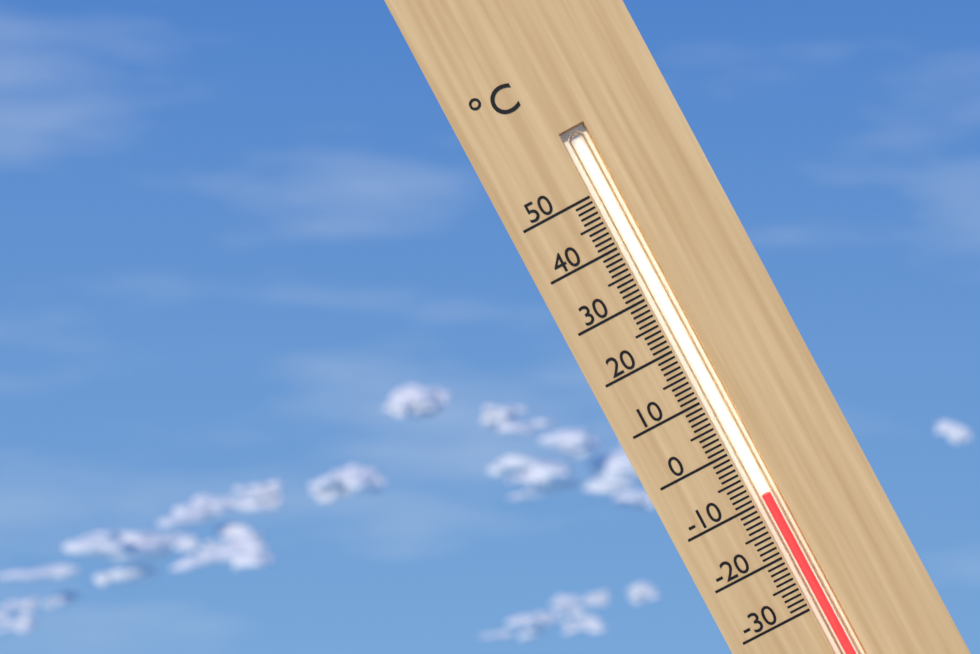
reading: -9 °C
